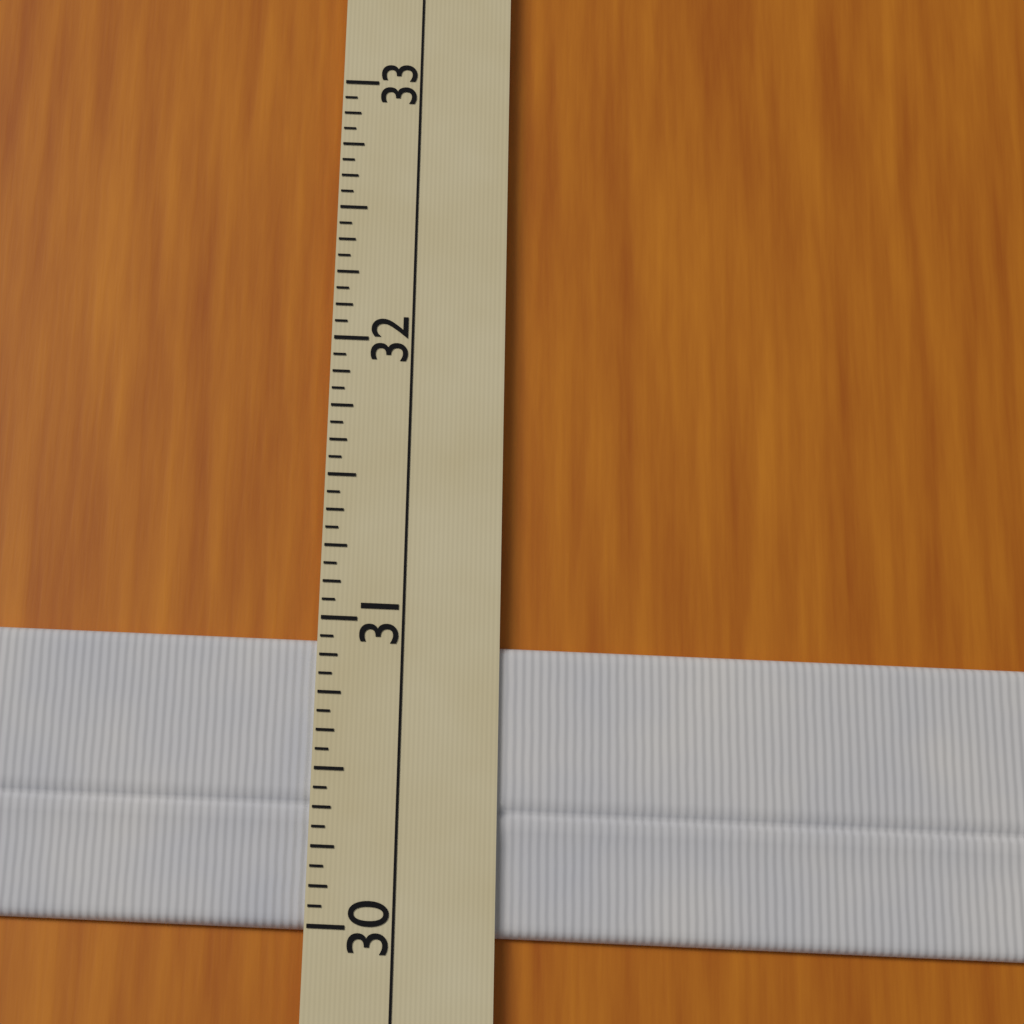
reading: 30.9375 (no unit)
